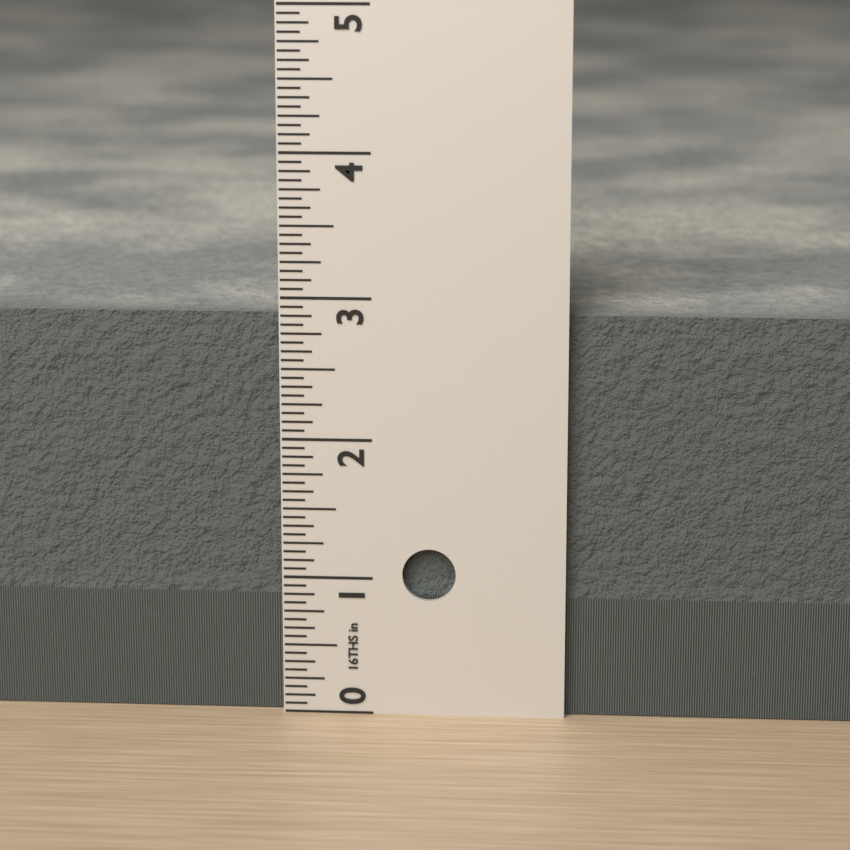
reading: 2.8750 in
